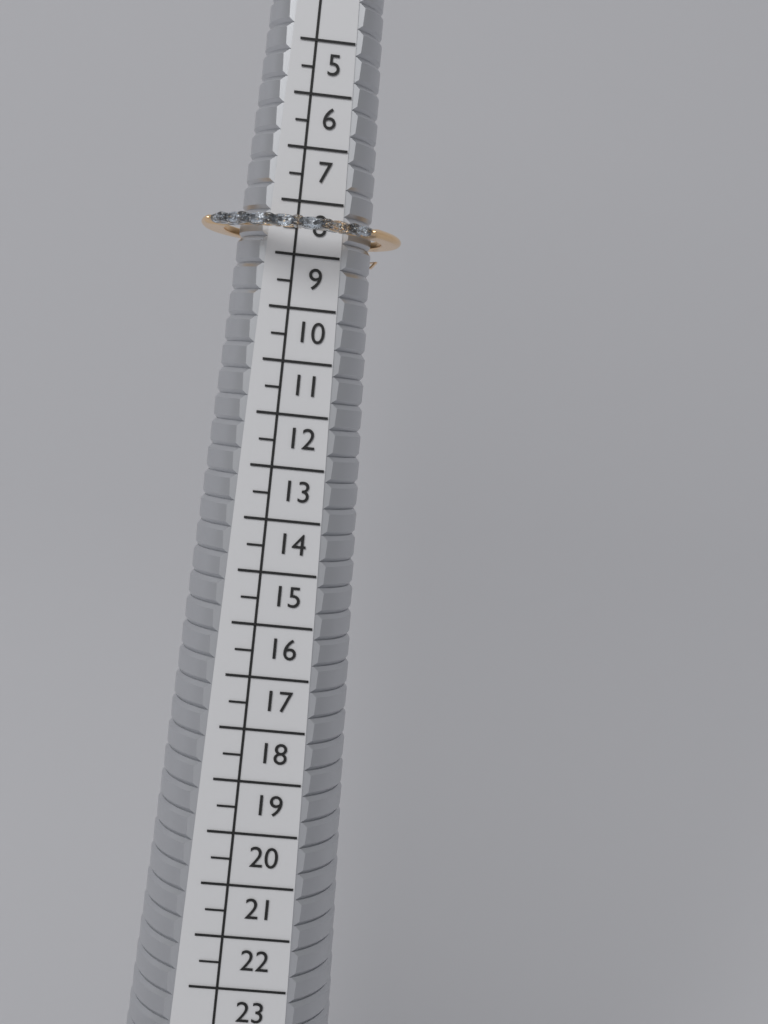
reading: 9.0 (no unit)
